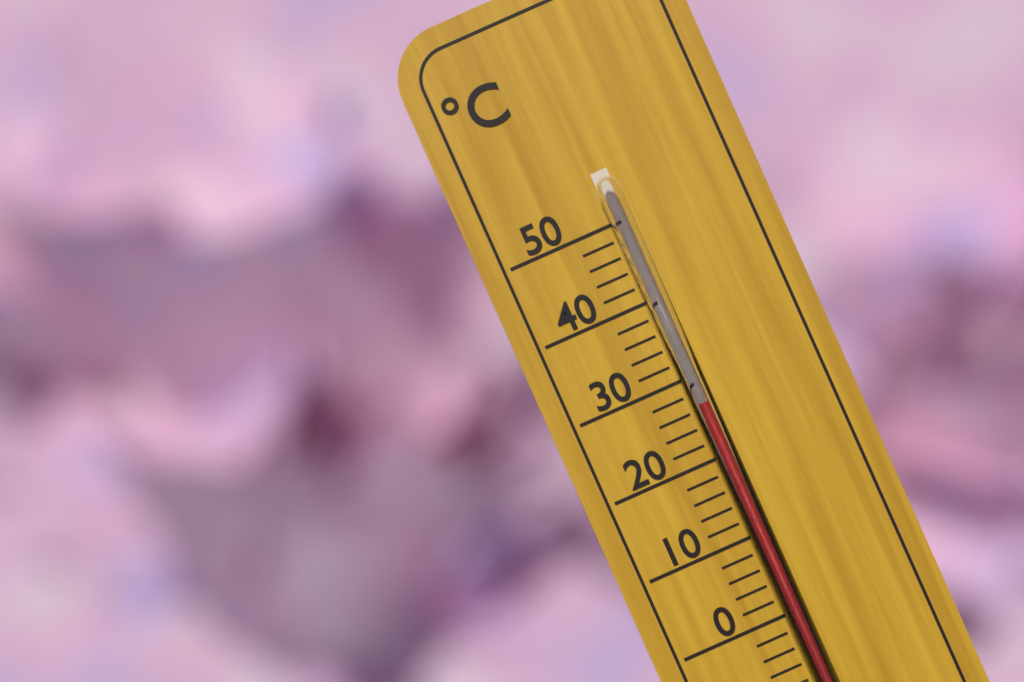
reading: 27 °C
